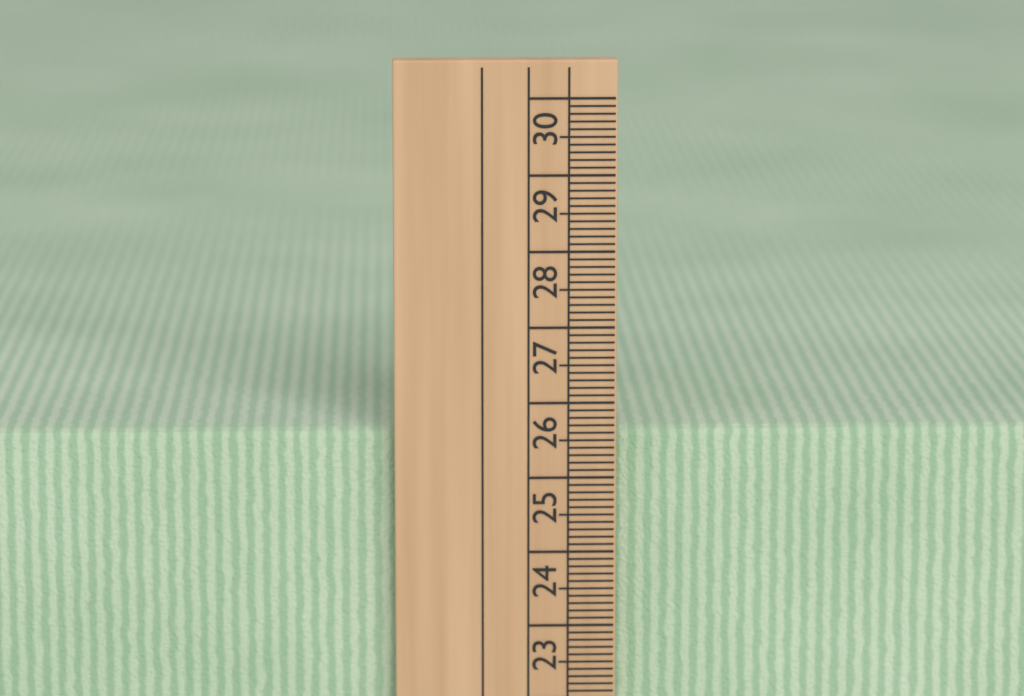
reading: 25.6 cm
